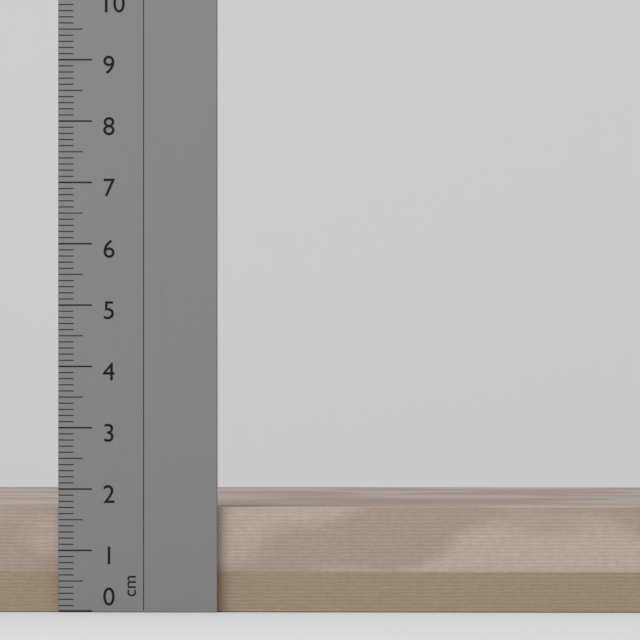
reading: 1.7 cm
